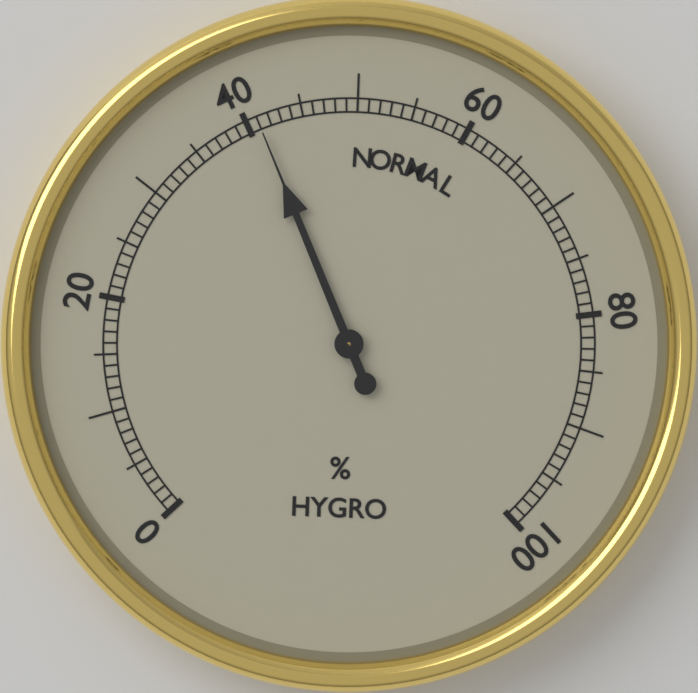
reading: 41 %
